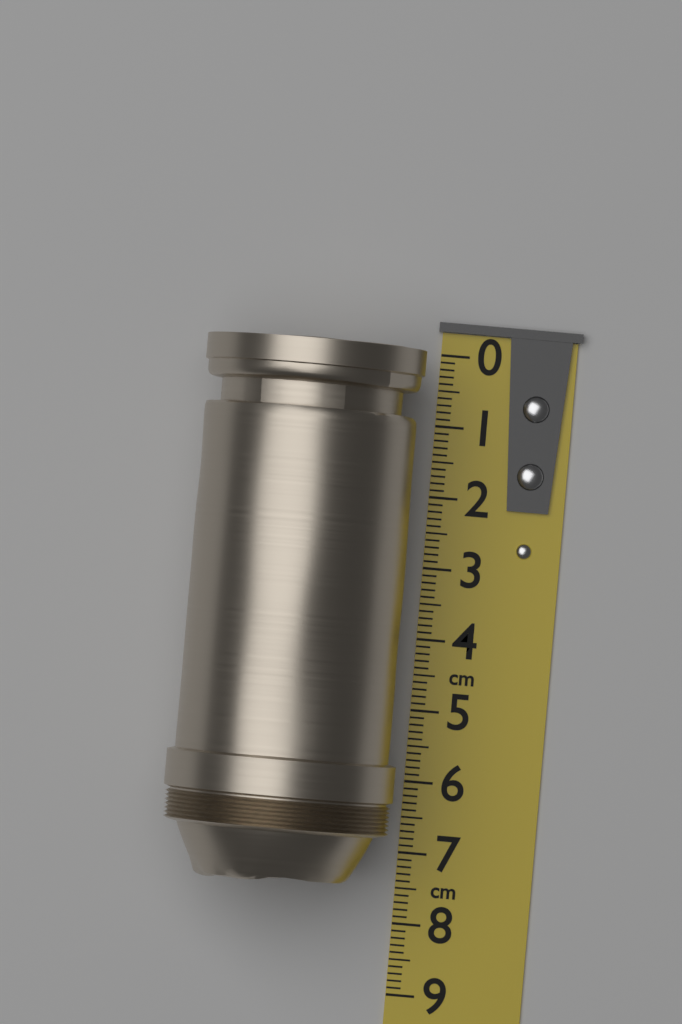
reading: 7.5 cm
